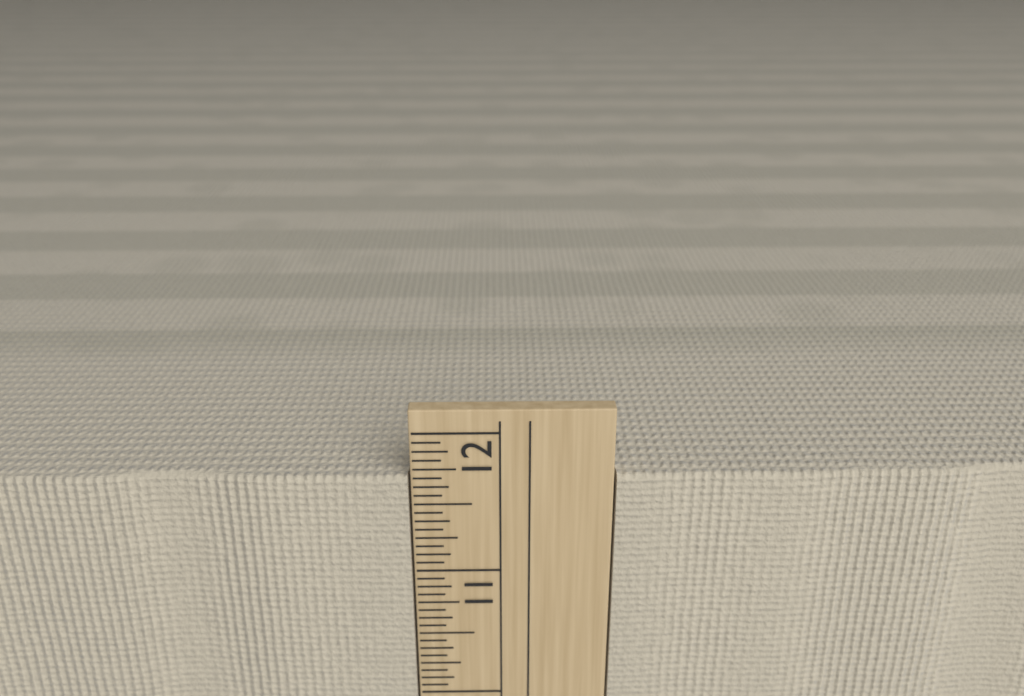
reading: 11.6875 in
